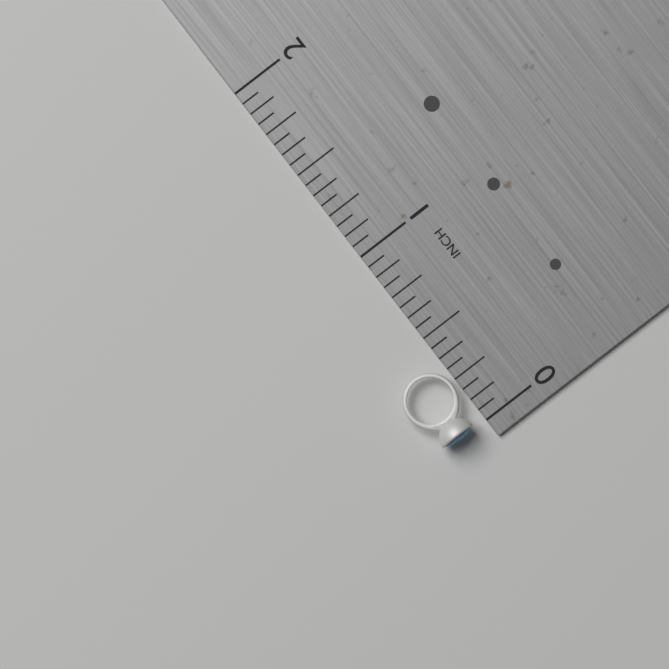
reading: 0.3750 in
